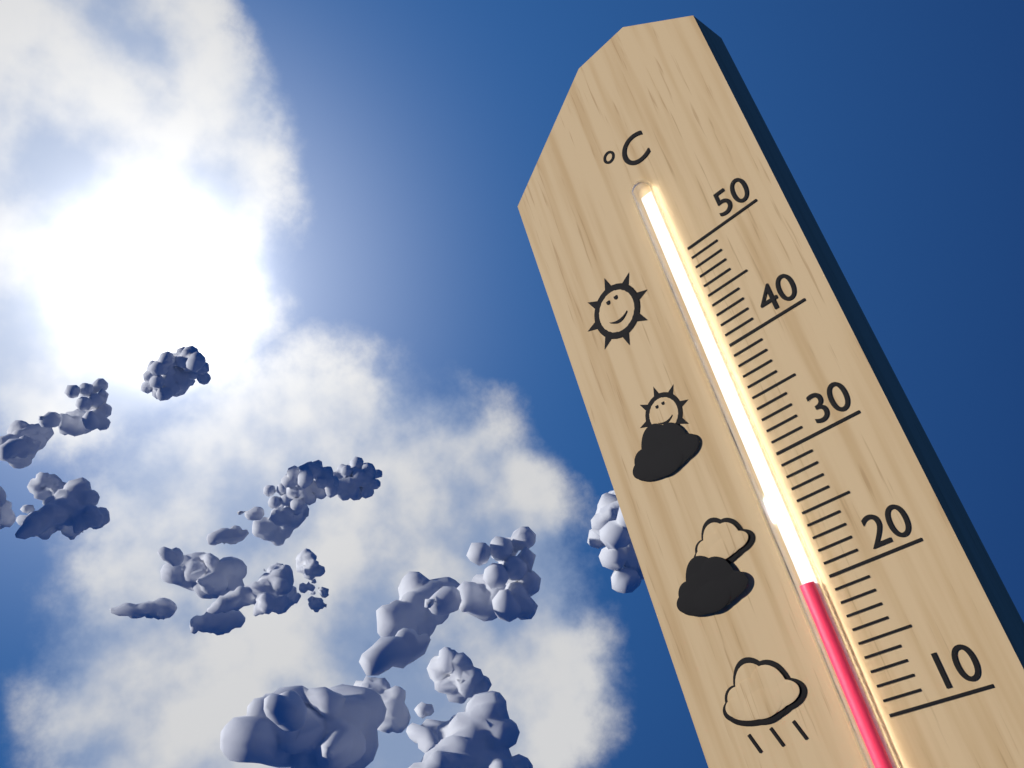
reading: 20 °C
